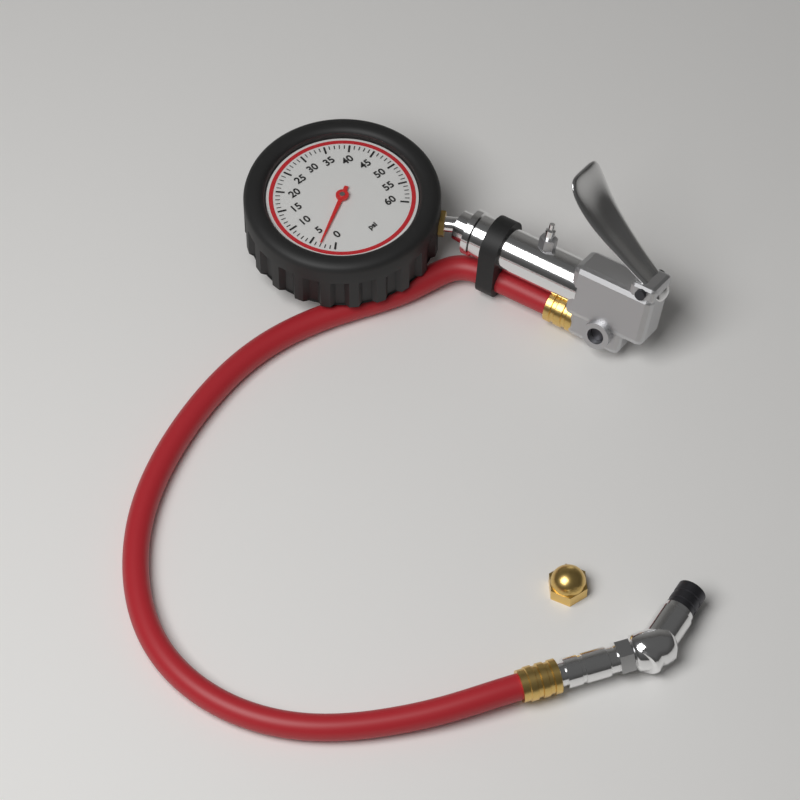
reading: 3 psi
